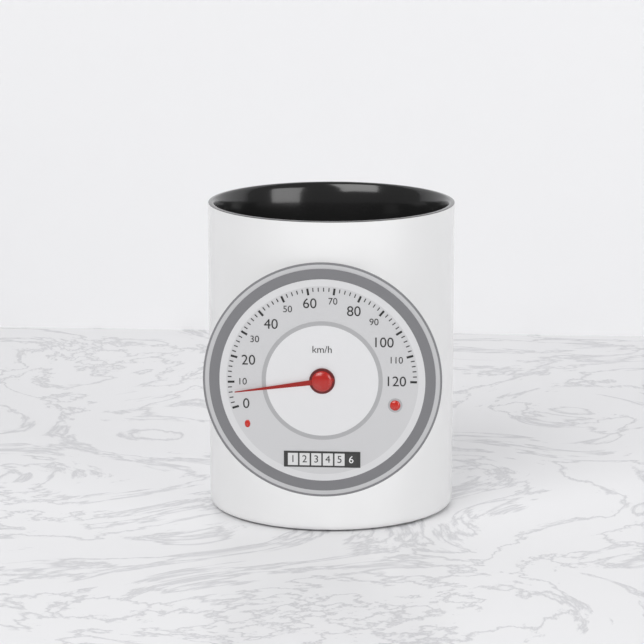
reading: 6 km/h
